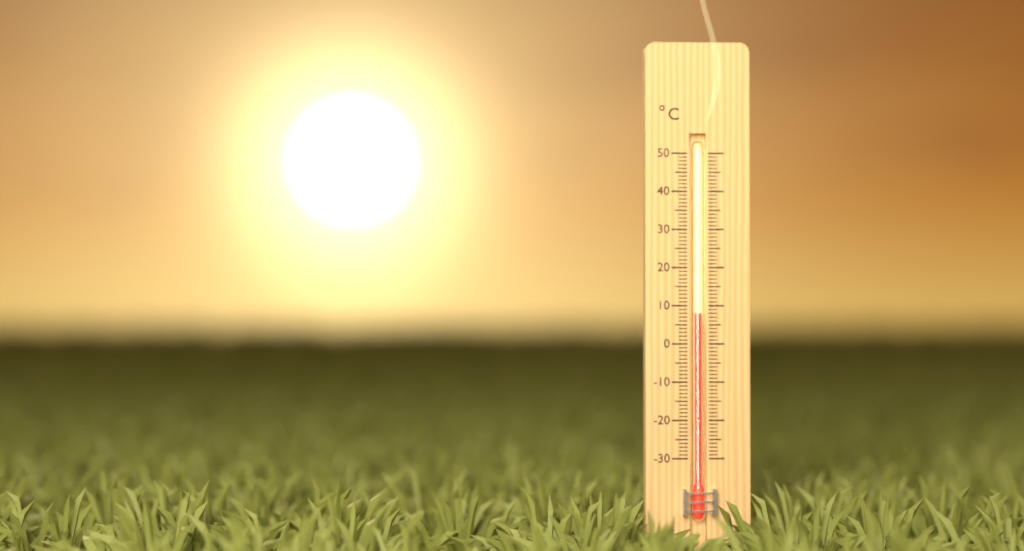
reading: 8 °C
